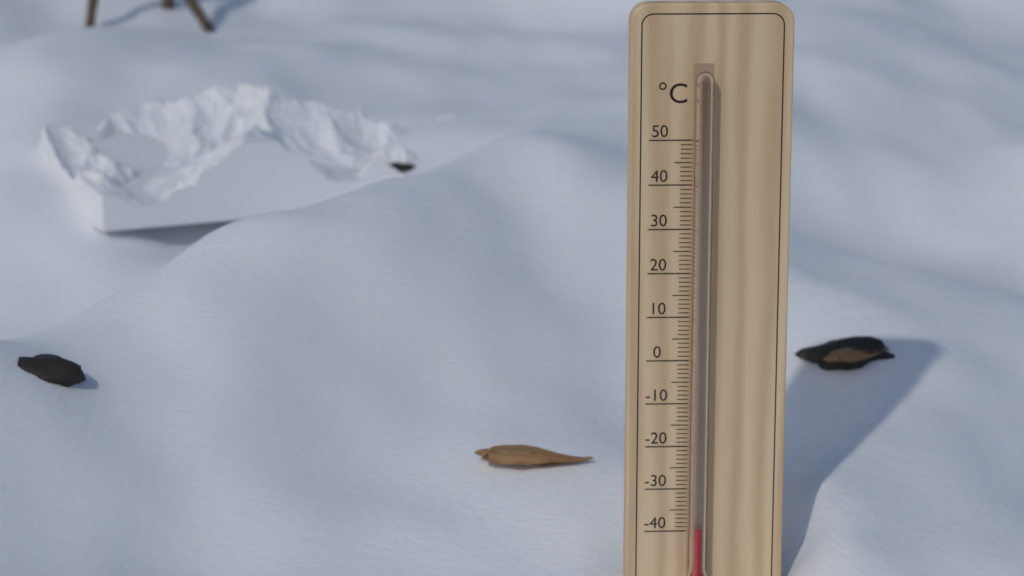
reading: -39 °C
